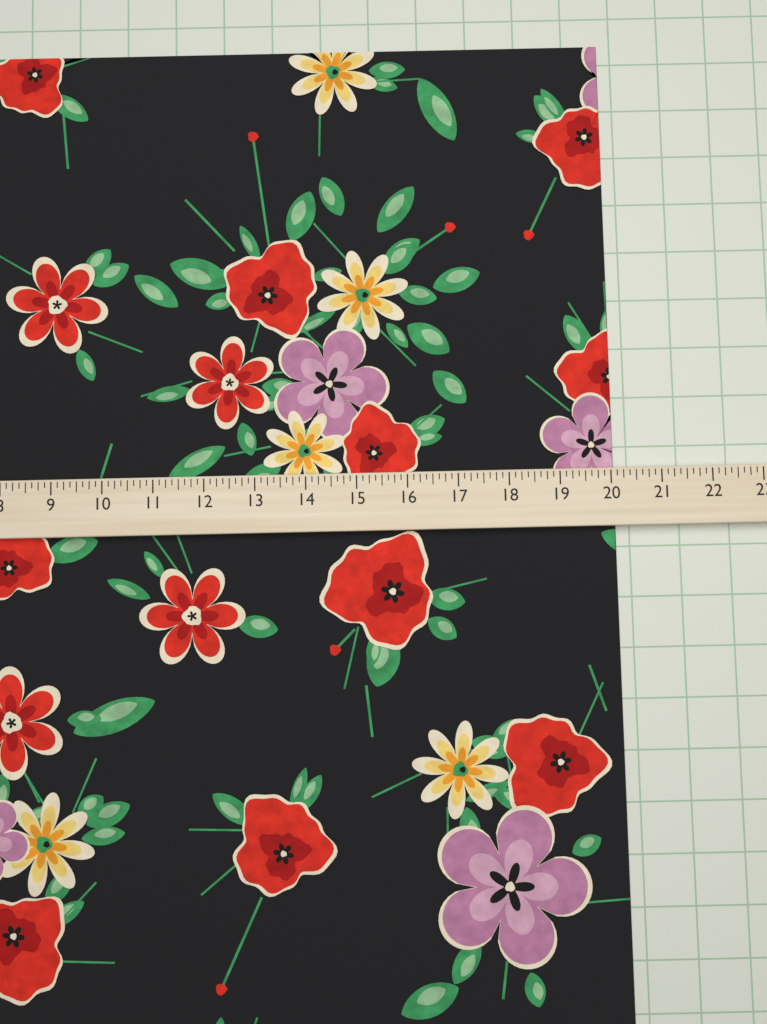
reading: 20.125 (no unit)
